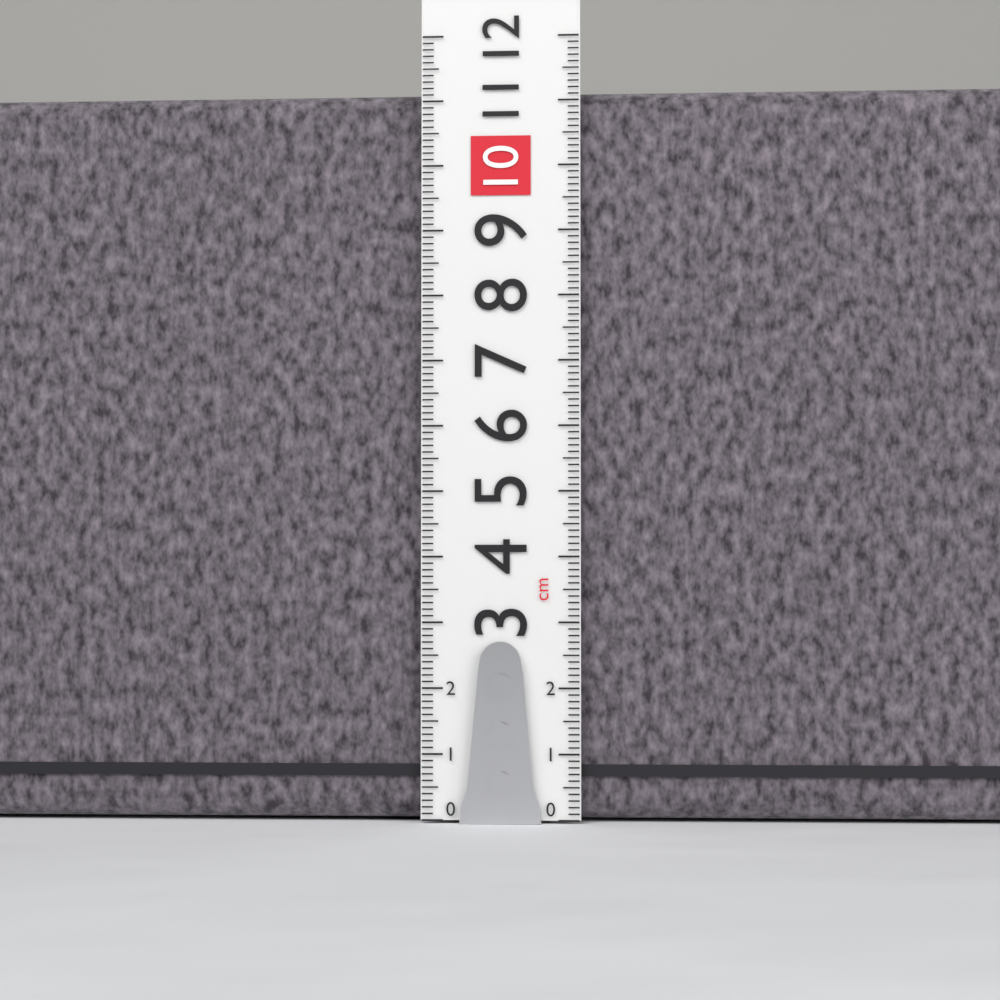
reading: 11.2 cm
